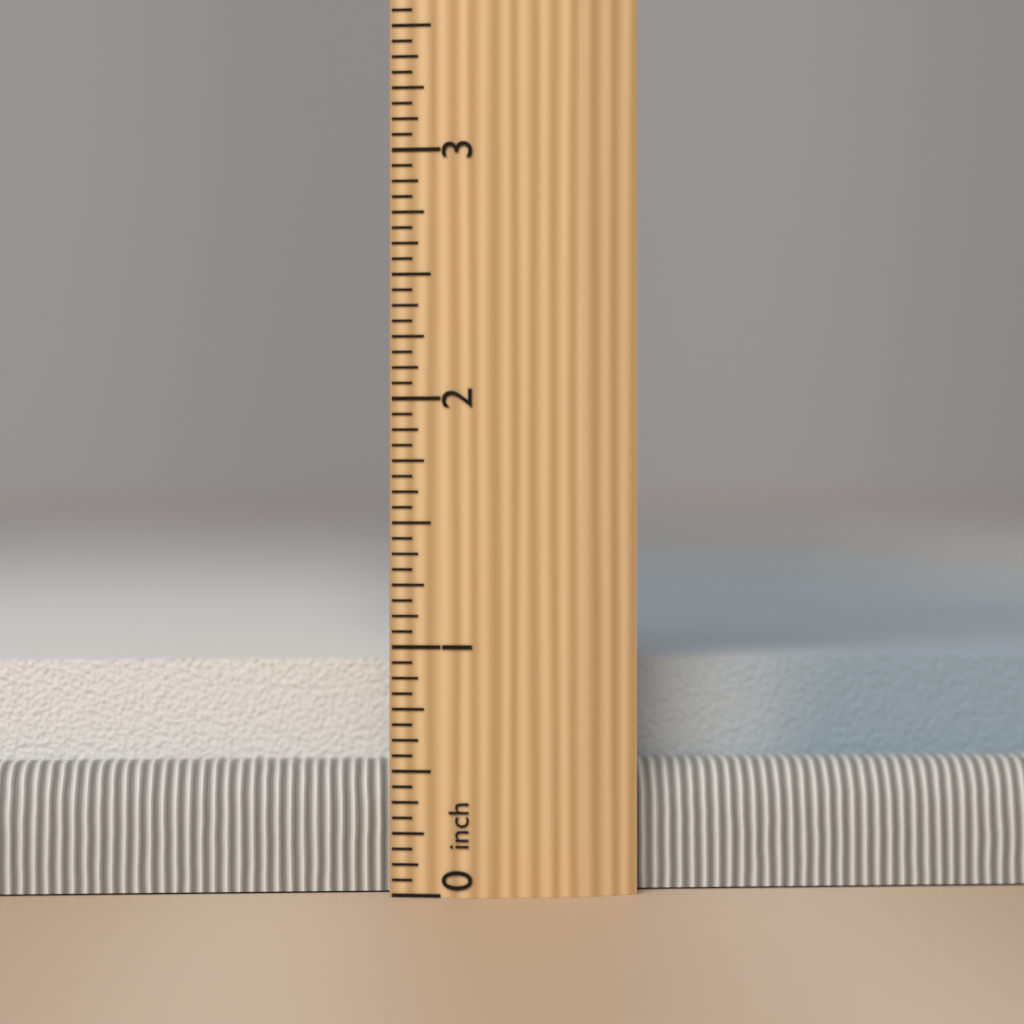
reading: 0.9375 inch
